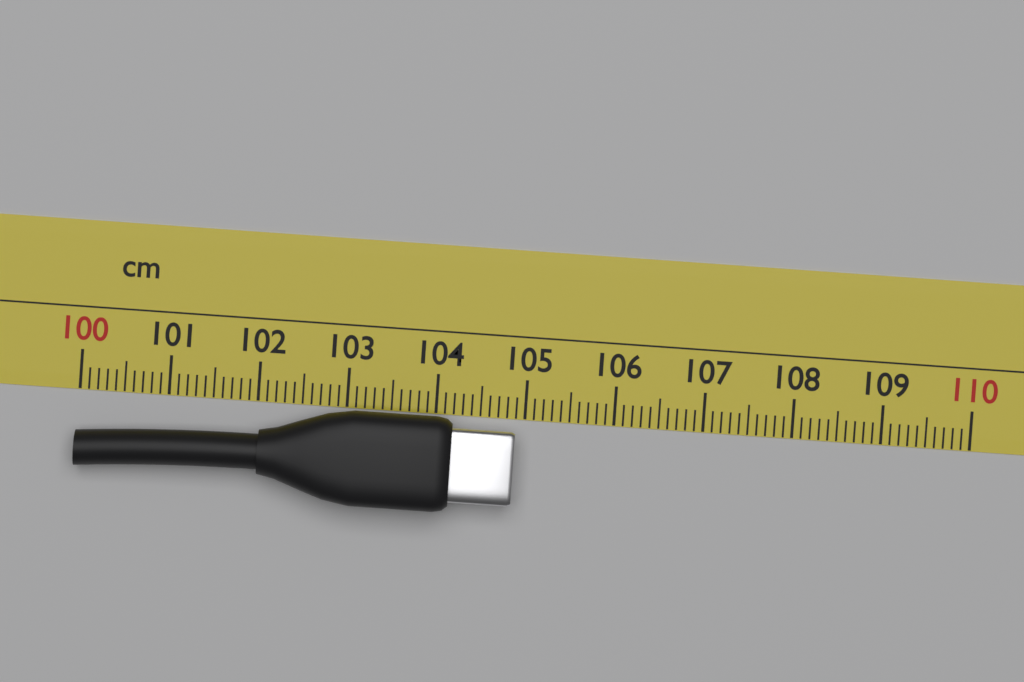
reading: 104.9 cm
